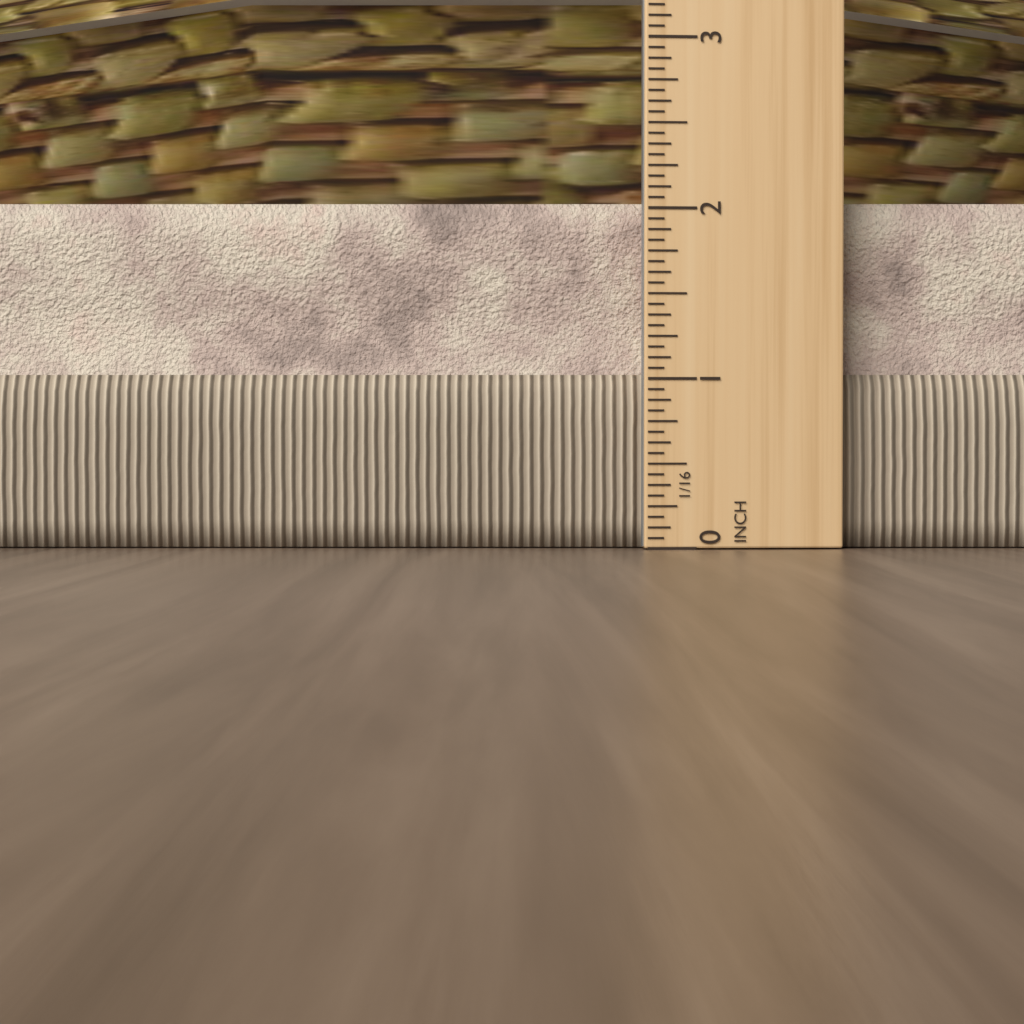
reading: 2.0625 in
